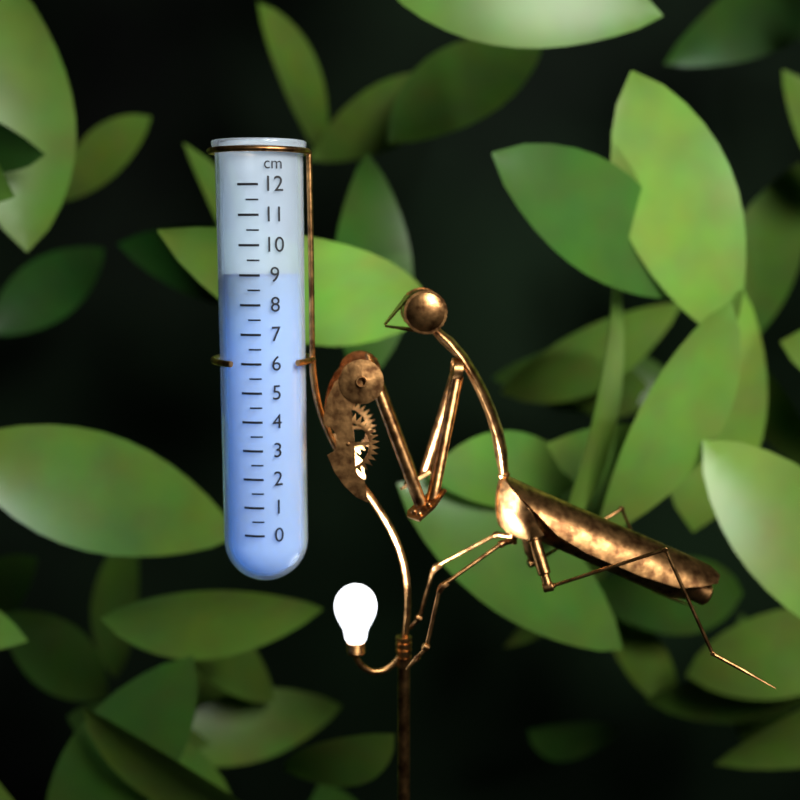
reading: 9.0 cm
